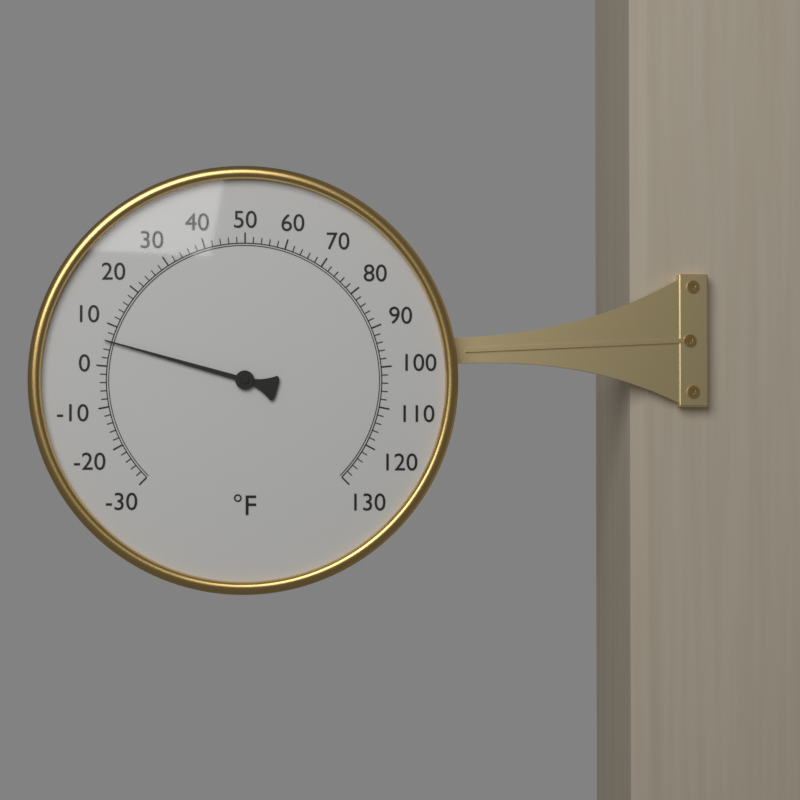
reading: 6 °F
